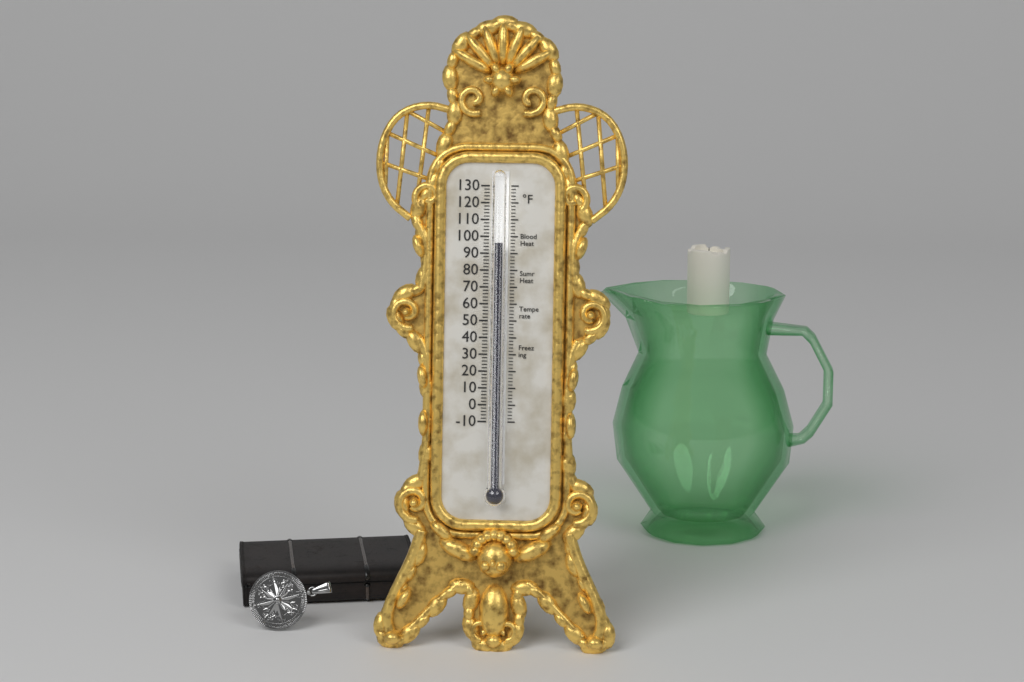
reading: 96 °F
